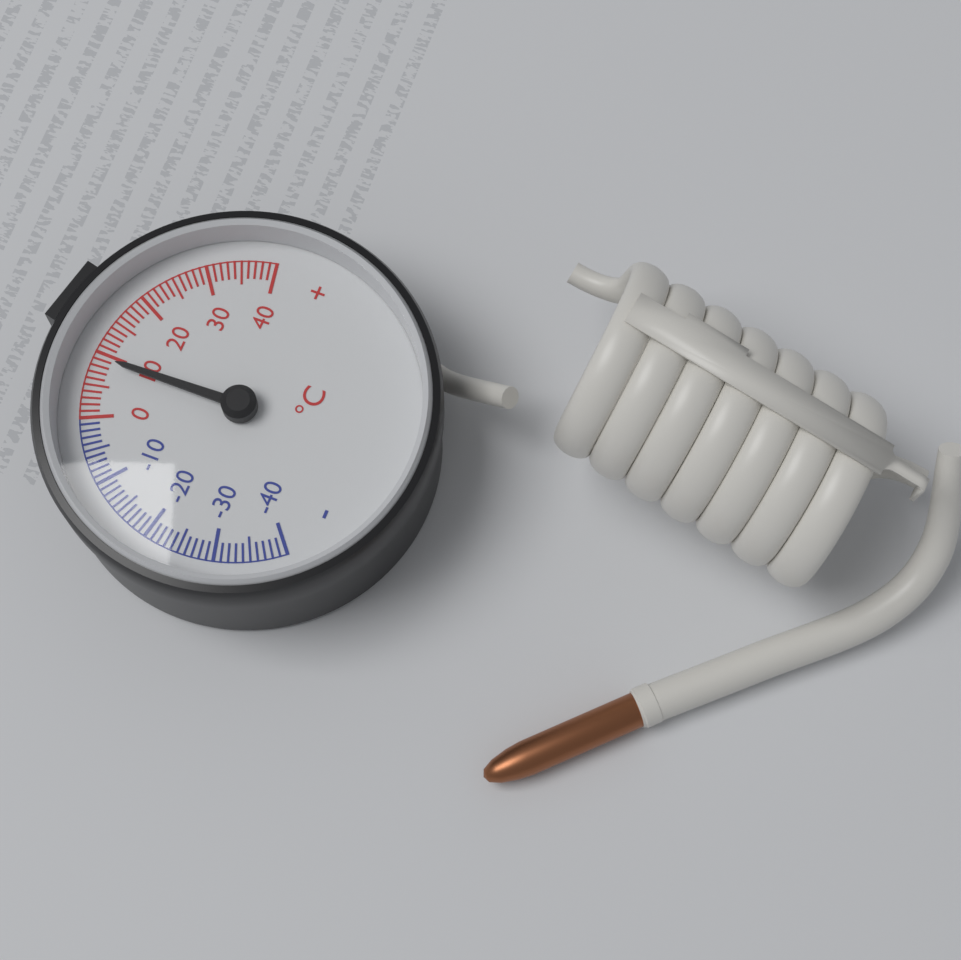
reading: 9 °C
